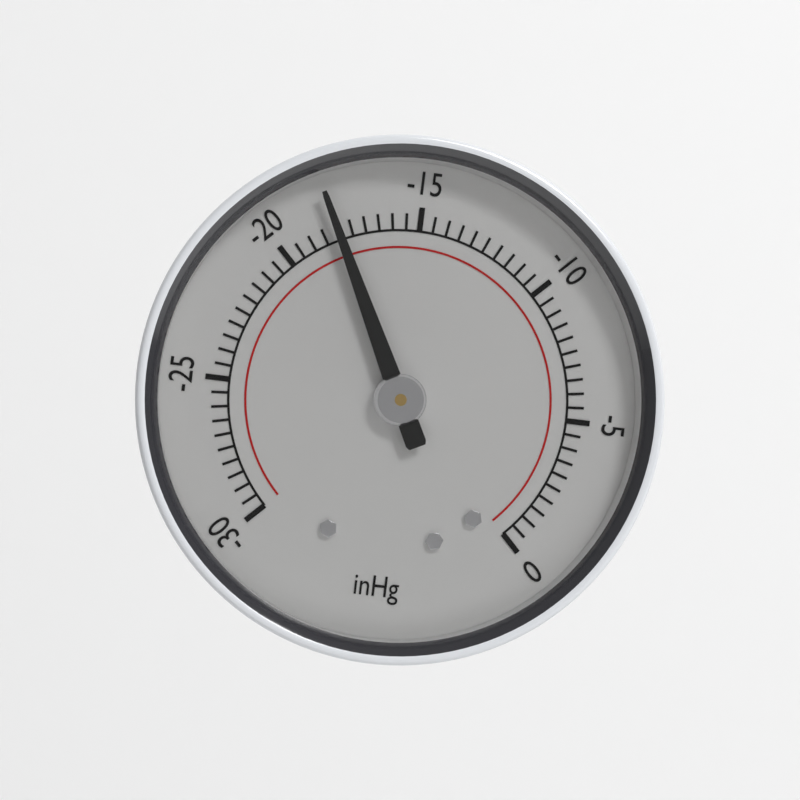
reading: -18.0 inHg
